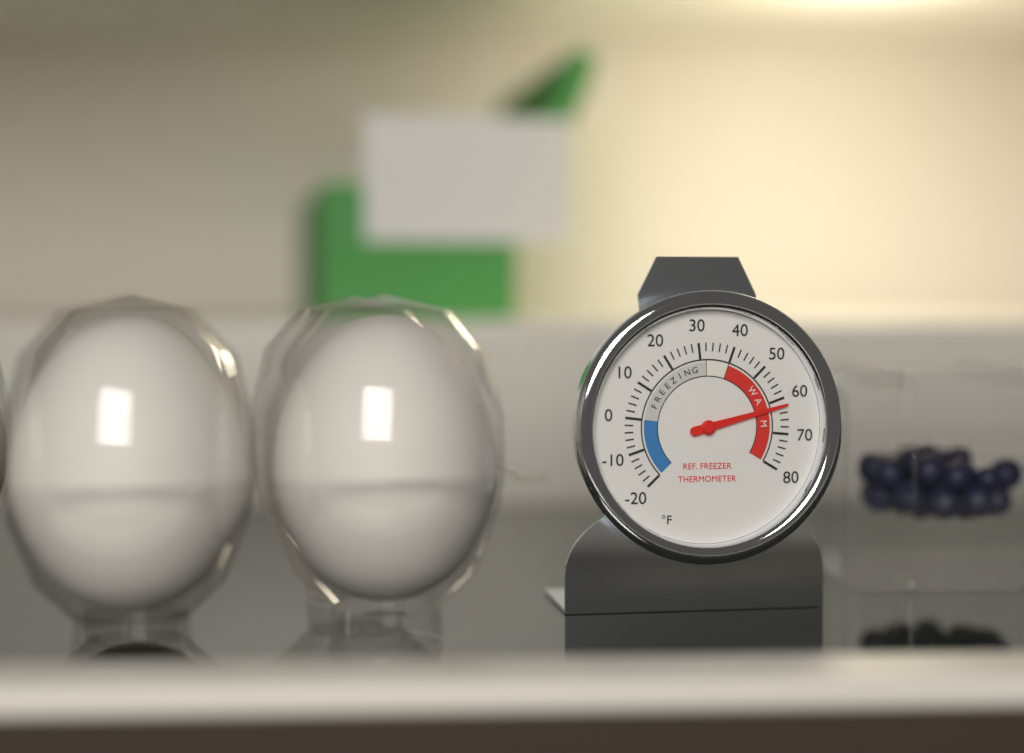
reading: 62 °F
